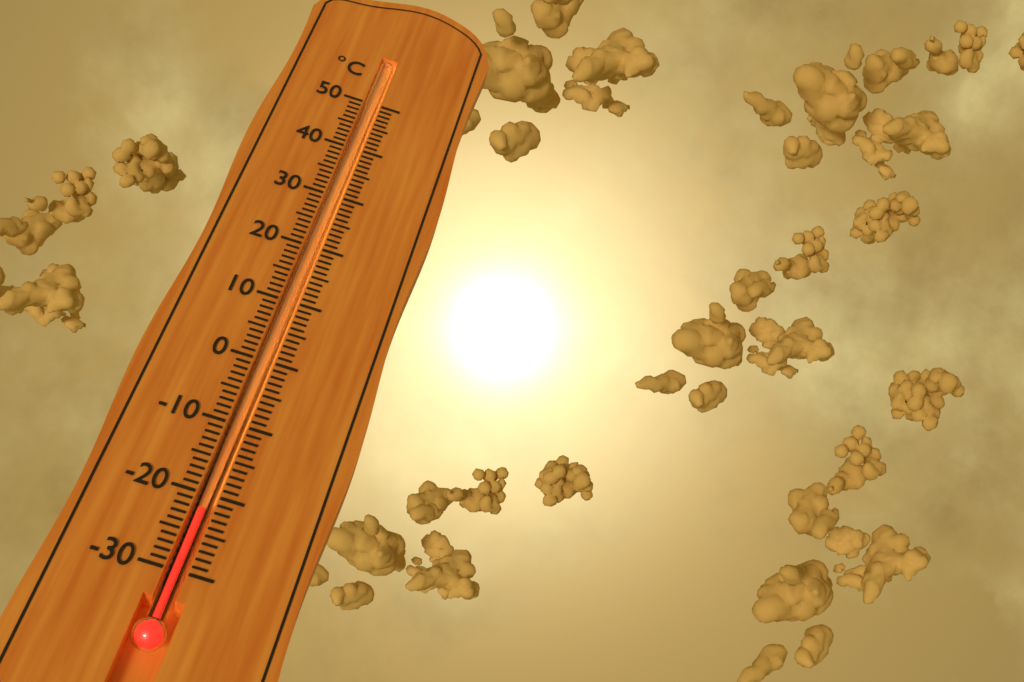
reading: -22 °C
